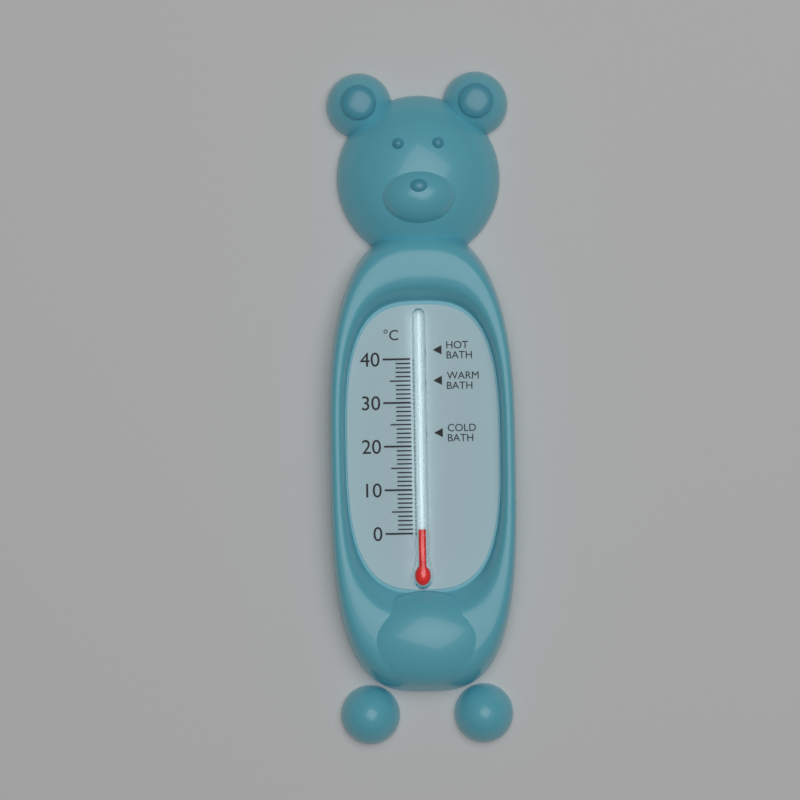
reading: 1 °C
